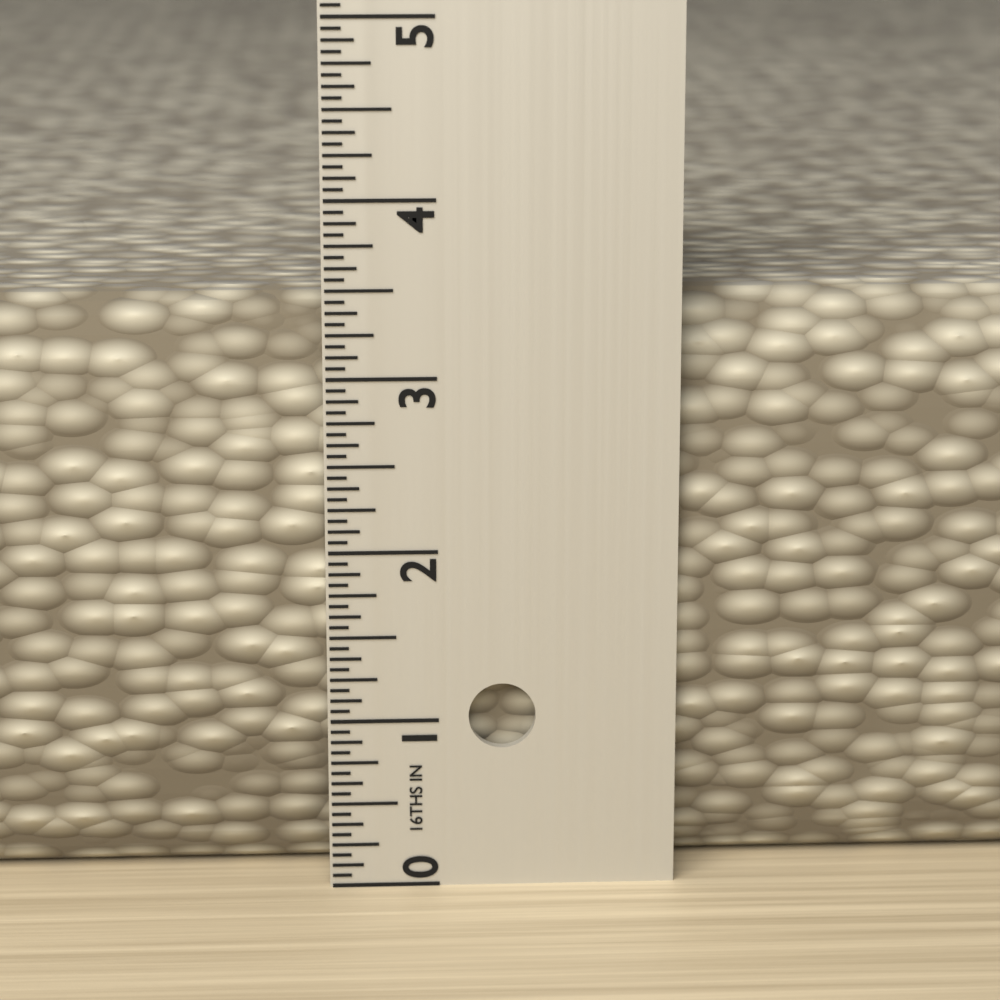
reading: 3.4375 in
